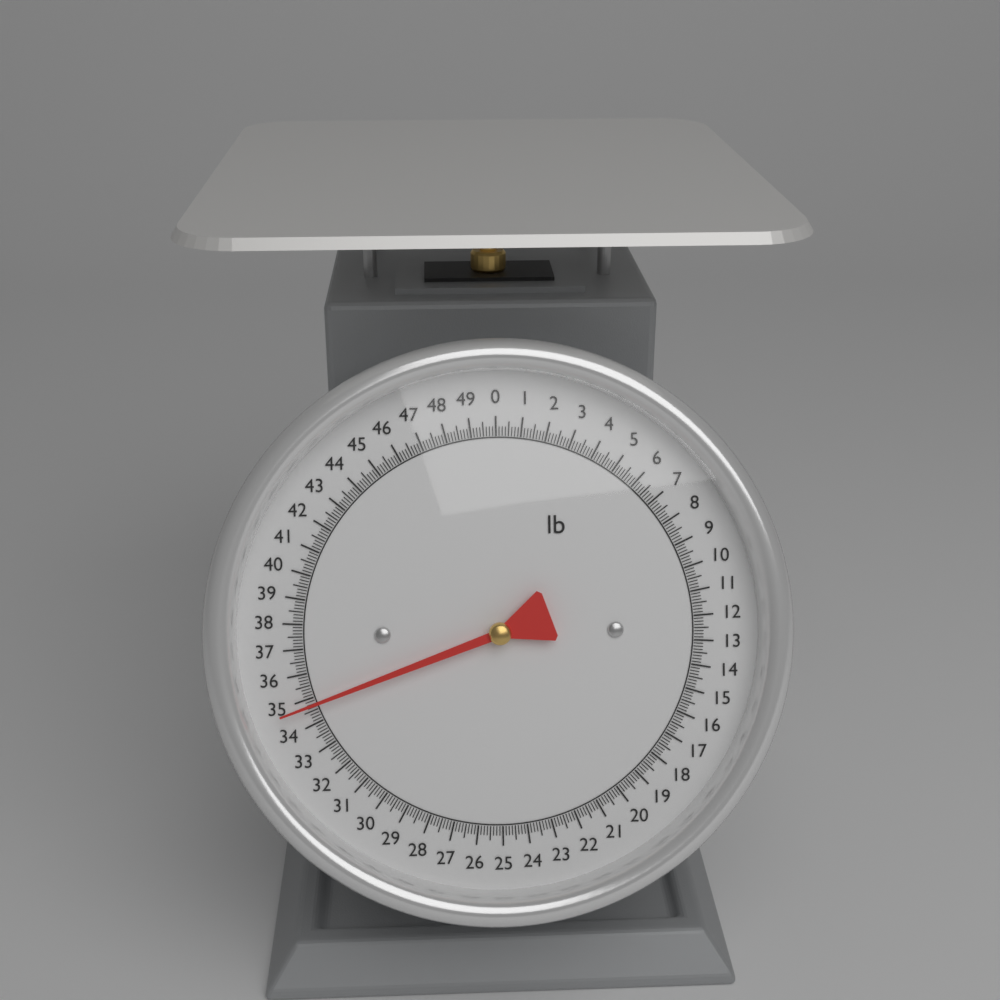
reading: 34.750 lb
